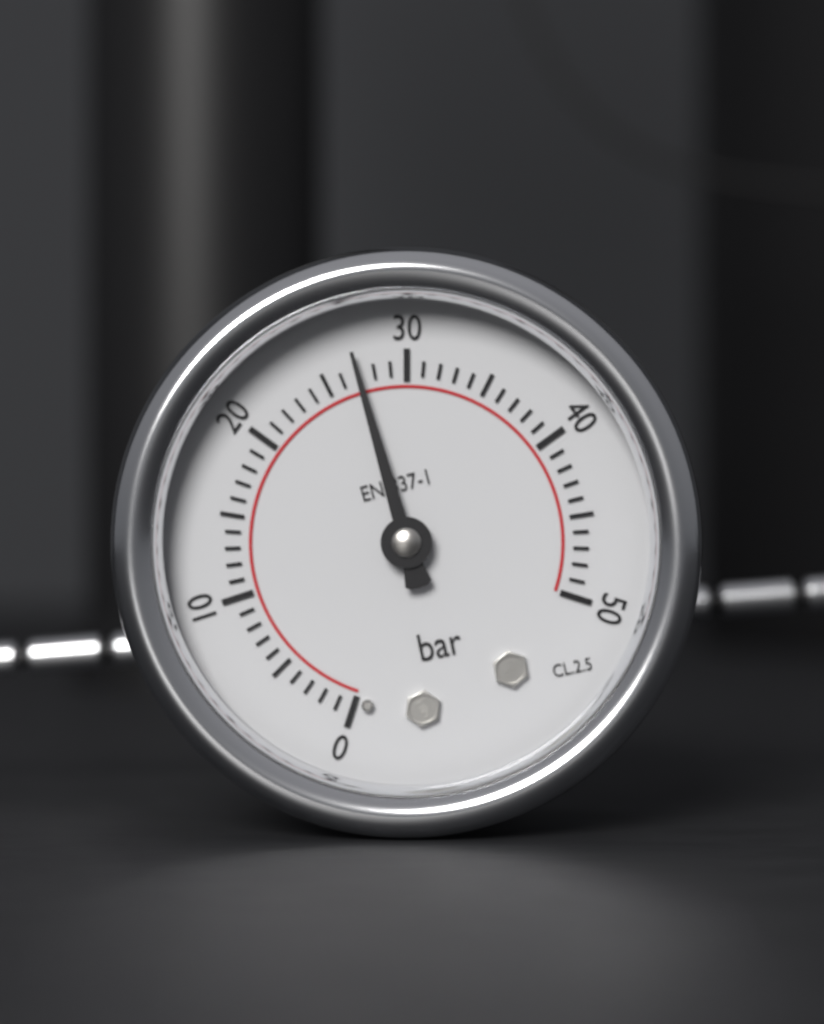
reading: 27 bar
